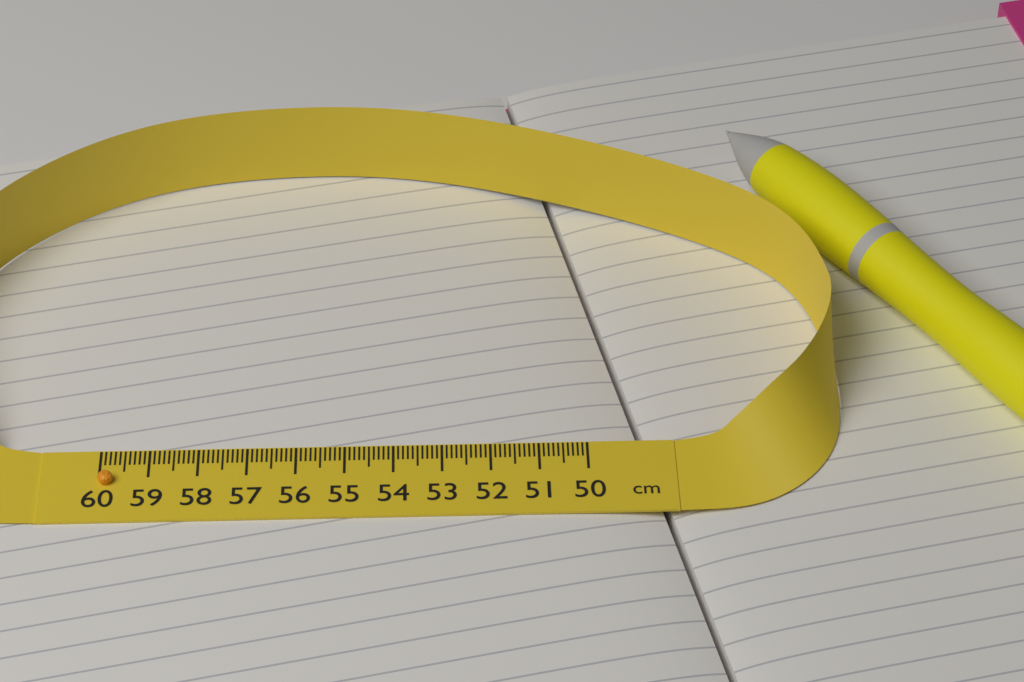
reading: 59.7 cm
